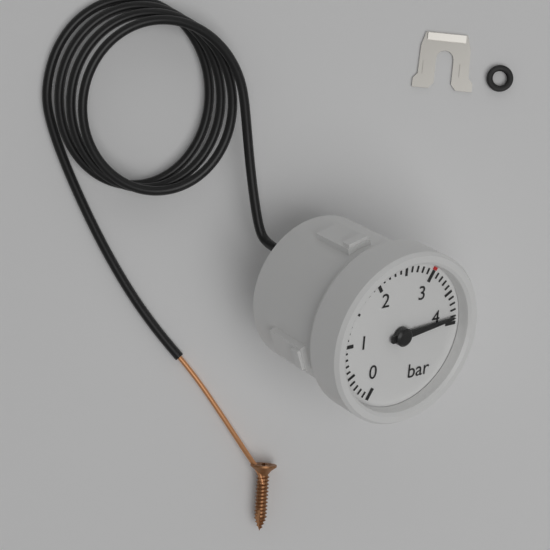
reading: 3.9 bar
